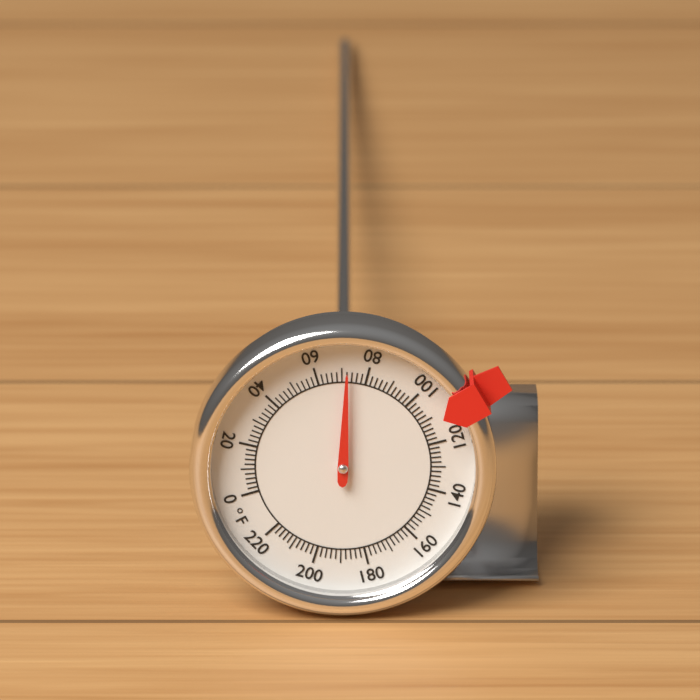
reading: 72 °F
